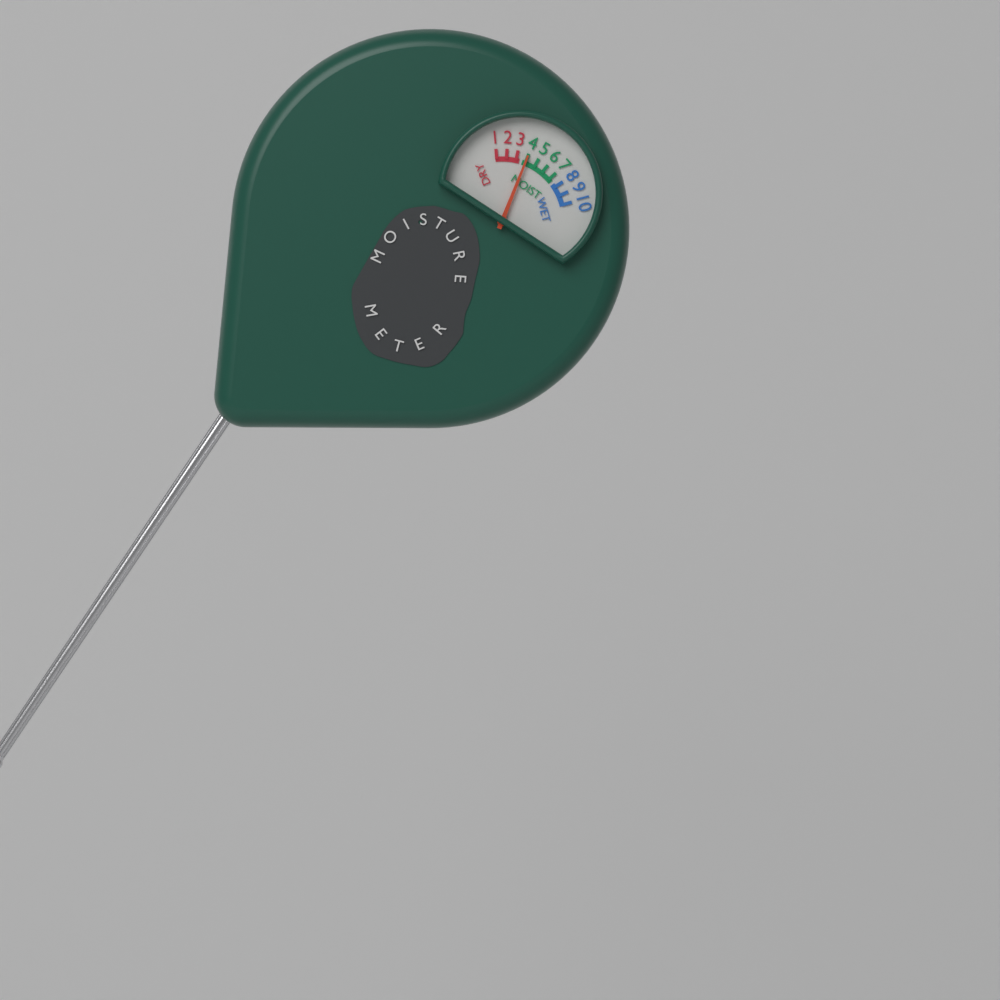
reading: 4 (no unit)
